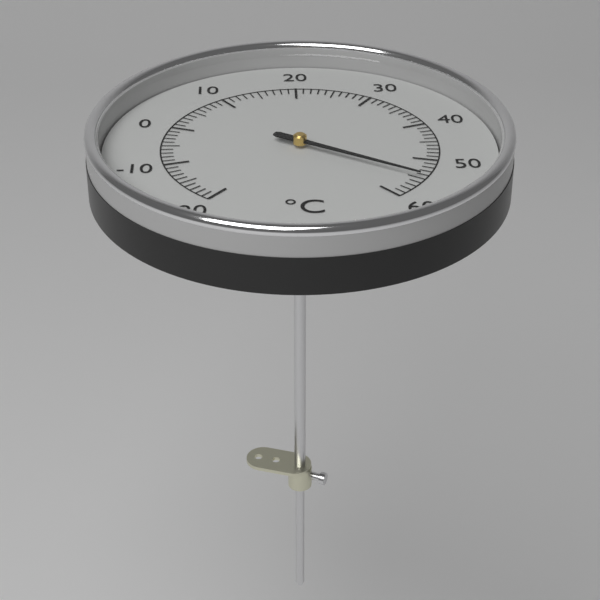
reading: 55 °C
